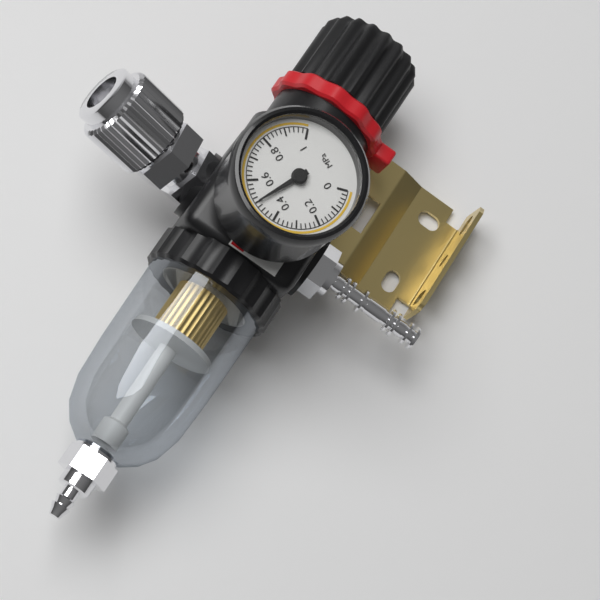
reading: 0.50 MPa
